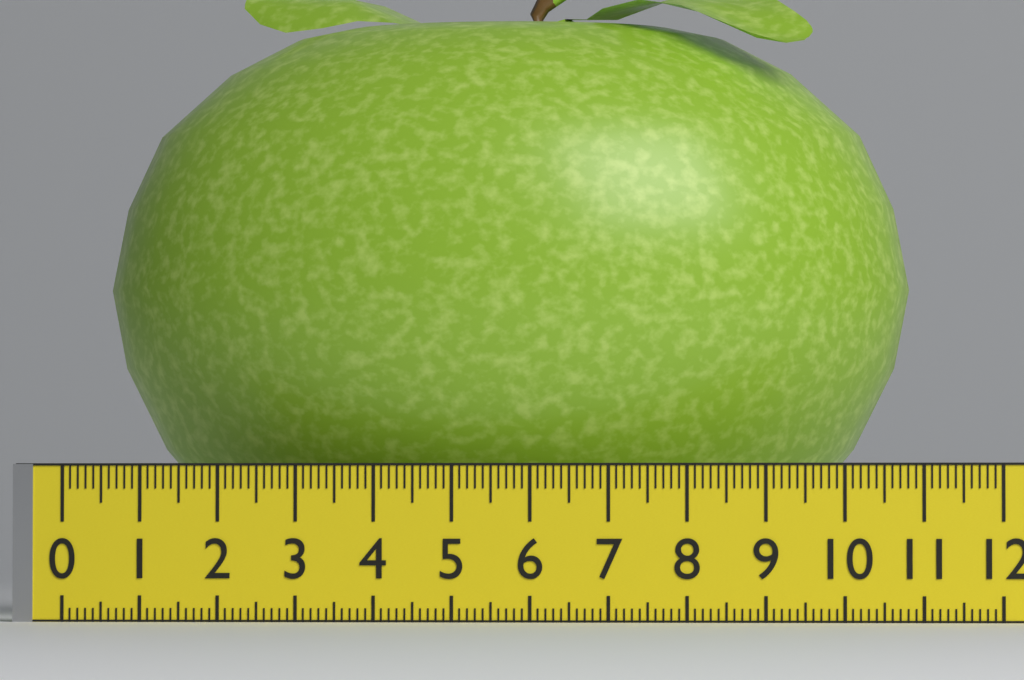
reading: 10.7 (no unit)
